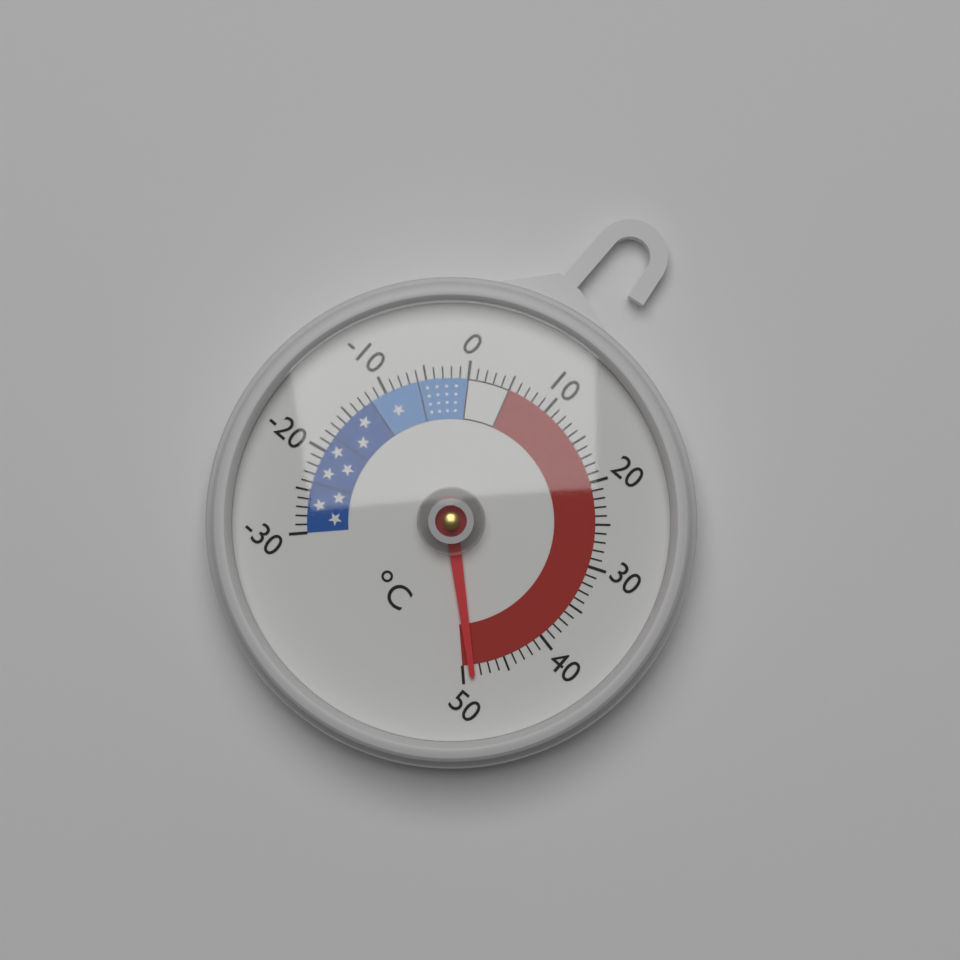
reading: 49 °C
